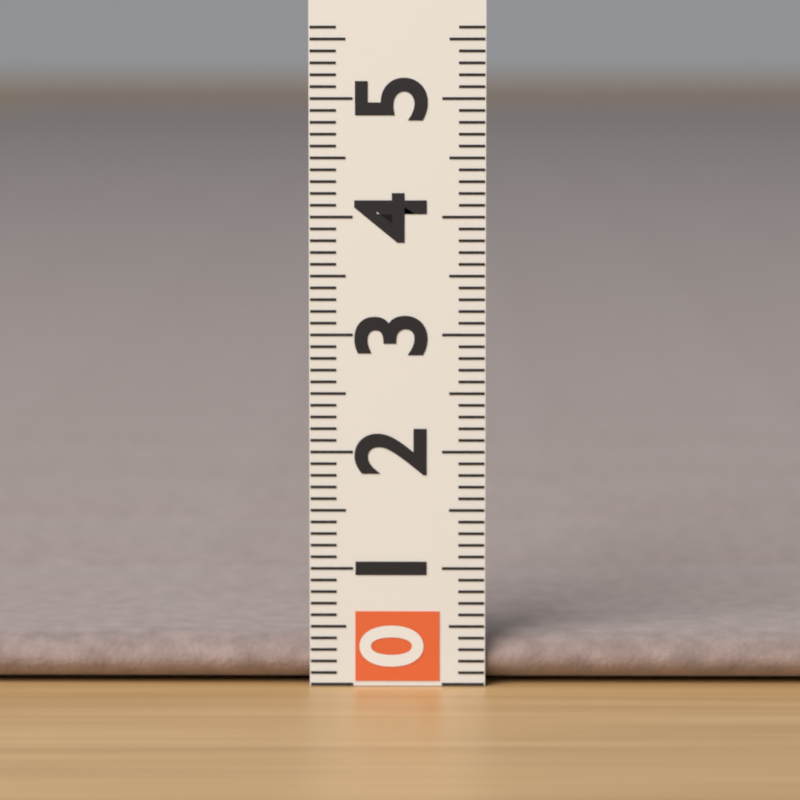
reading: 0.4 (no unit)
